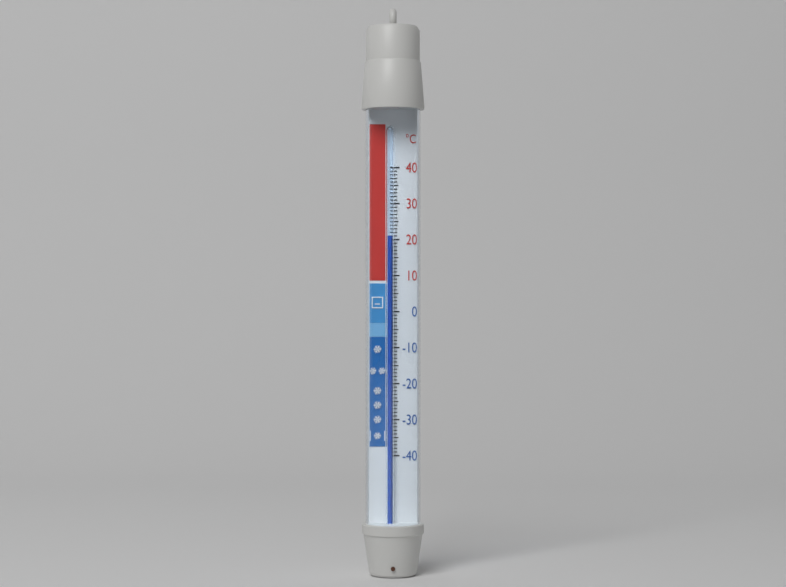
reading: 21 °C
